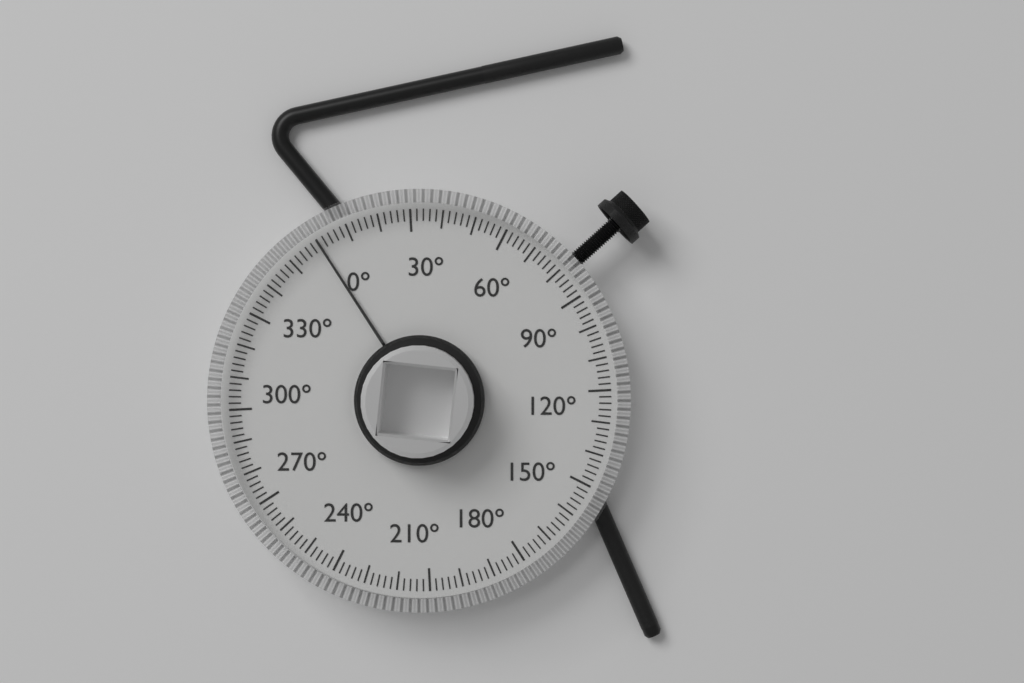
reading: 0 °
